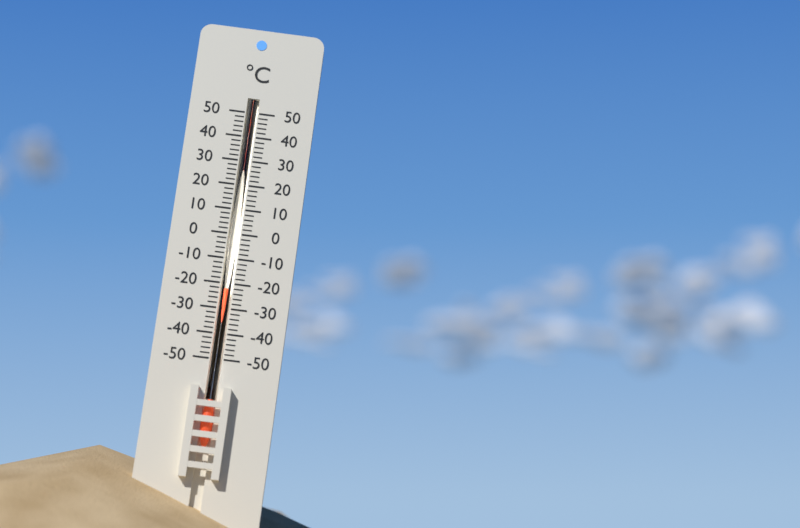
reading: -22 °C
